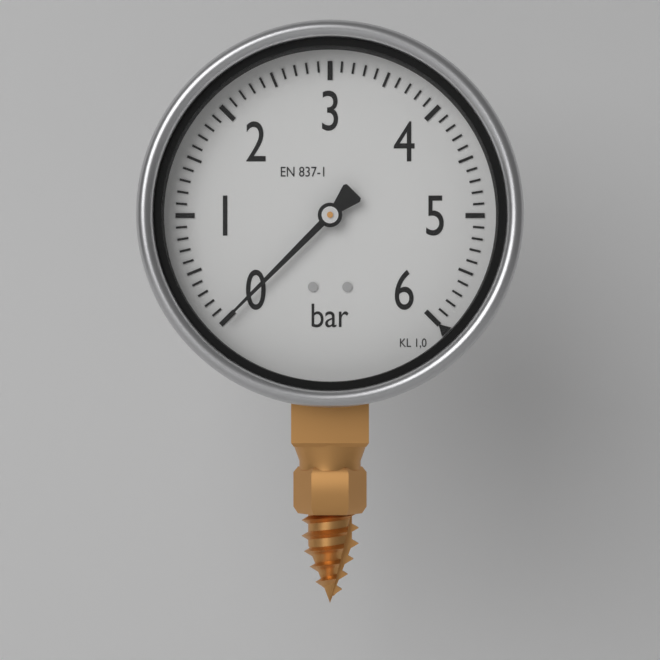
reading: 0.0 bar
